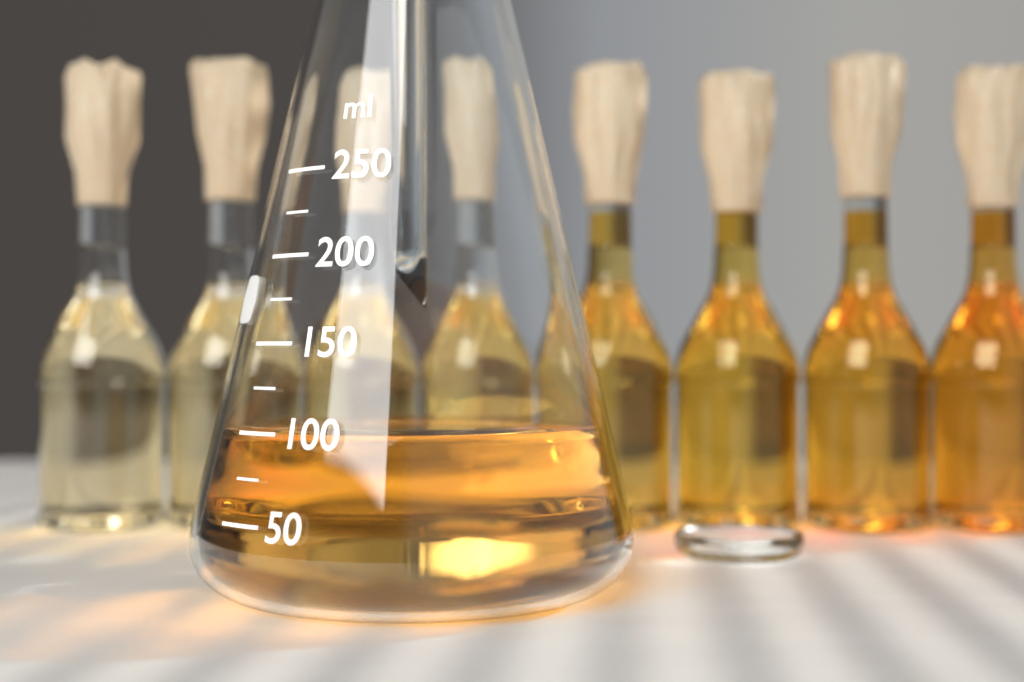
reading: 100 ml
